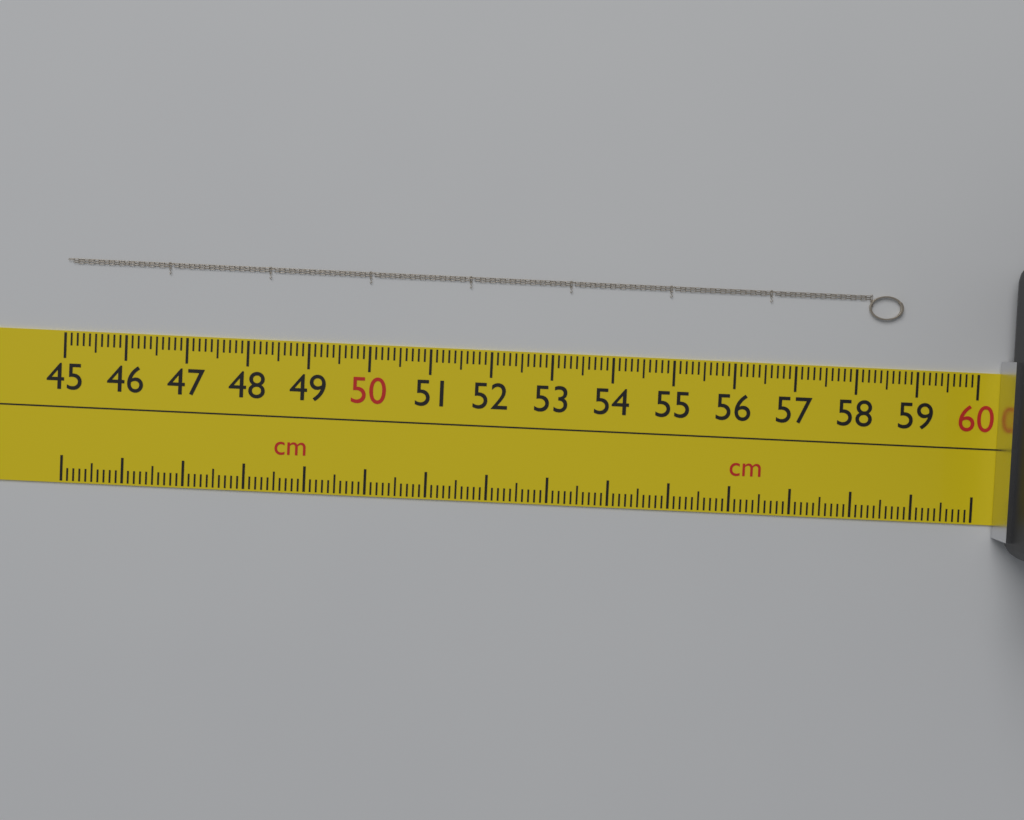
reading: 58.7 cm
